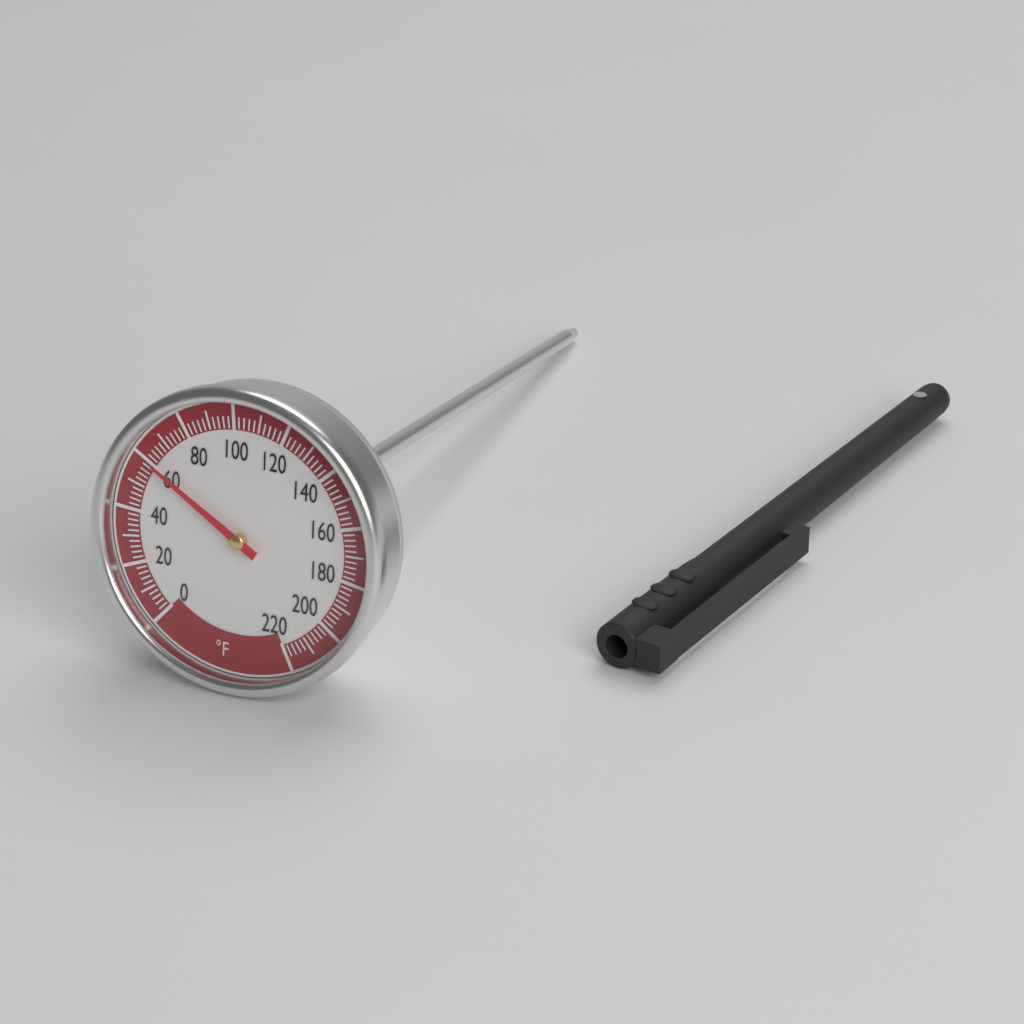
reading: 60 °F
